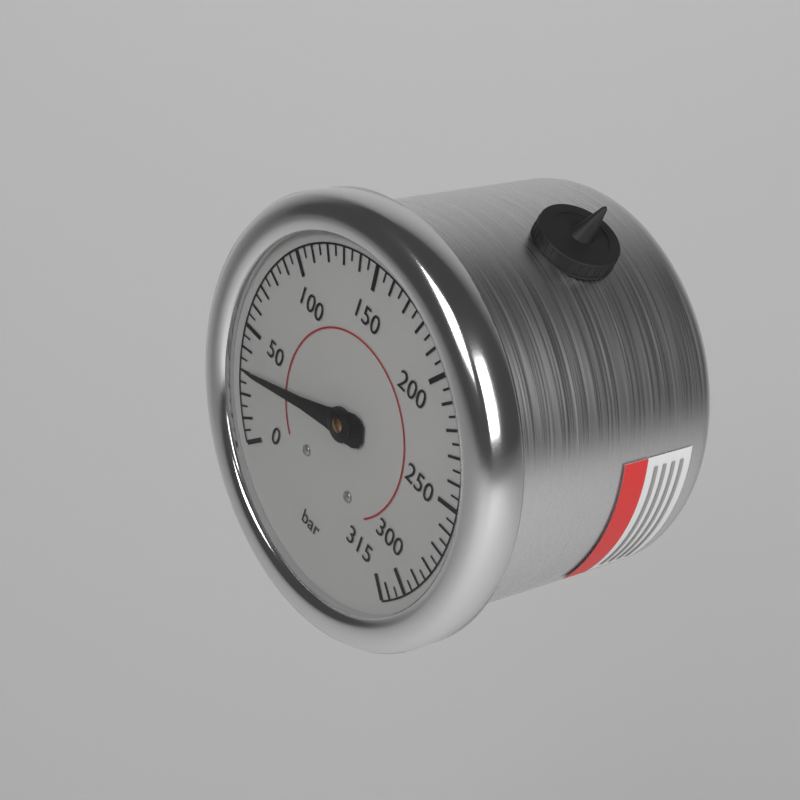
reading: 30 bar
